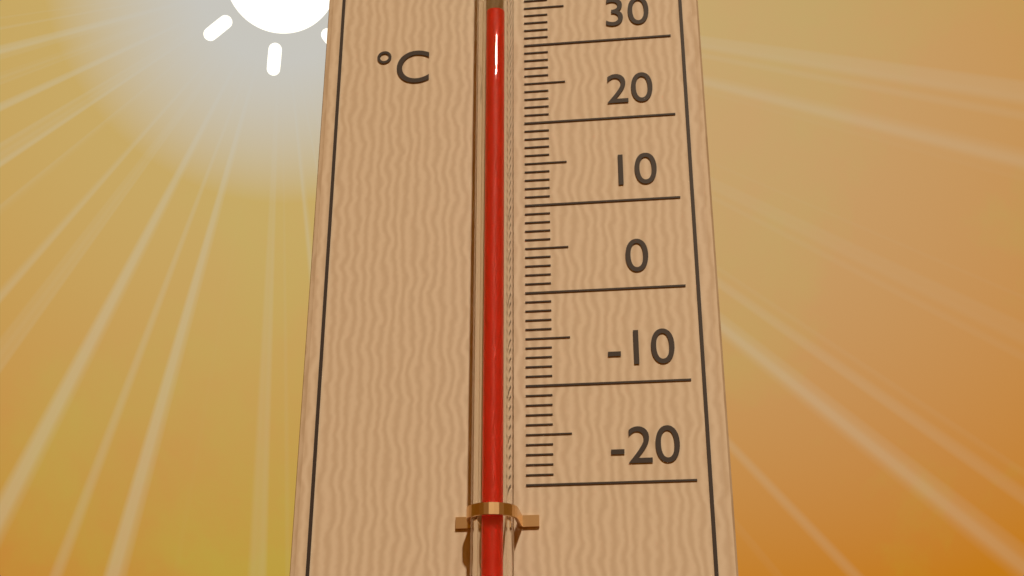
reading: 32 °C
